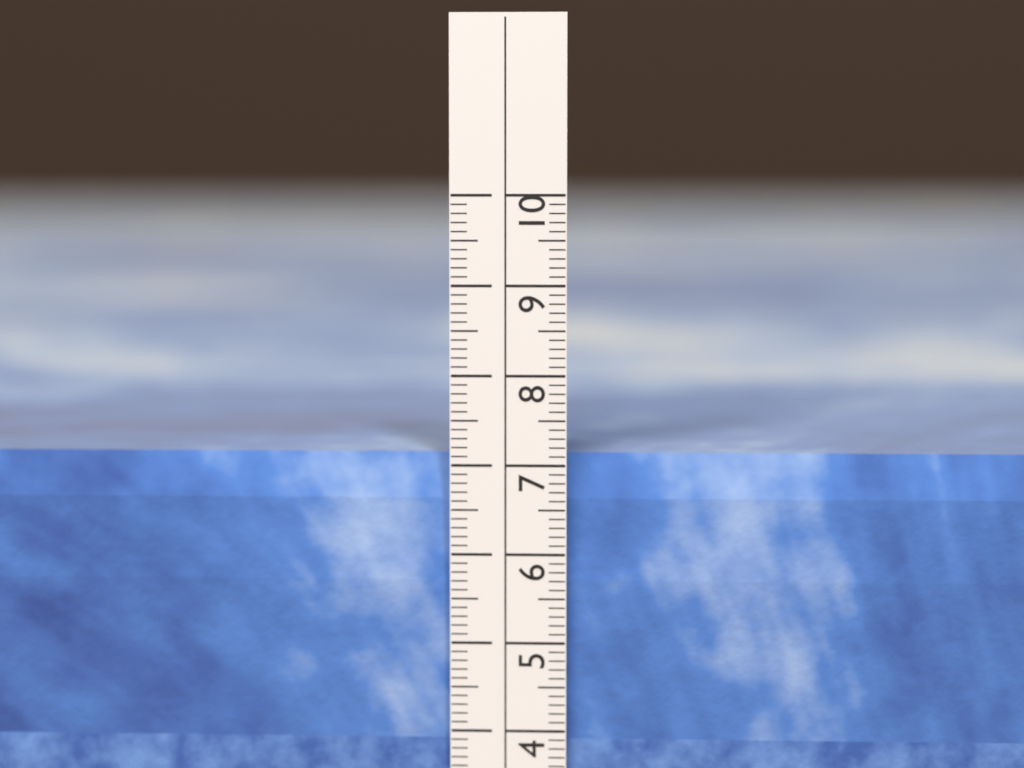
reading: 7.1 cm
